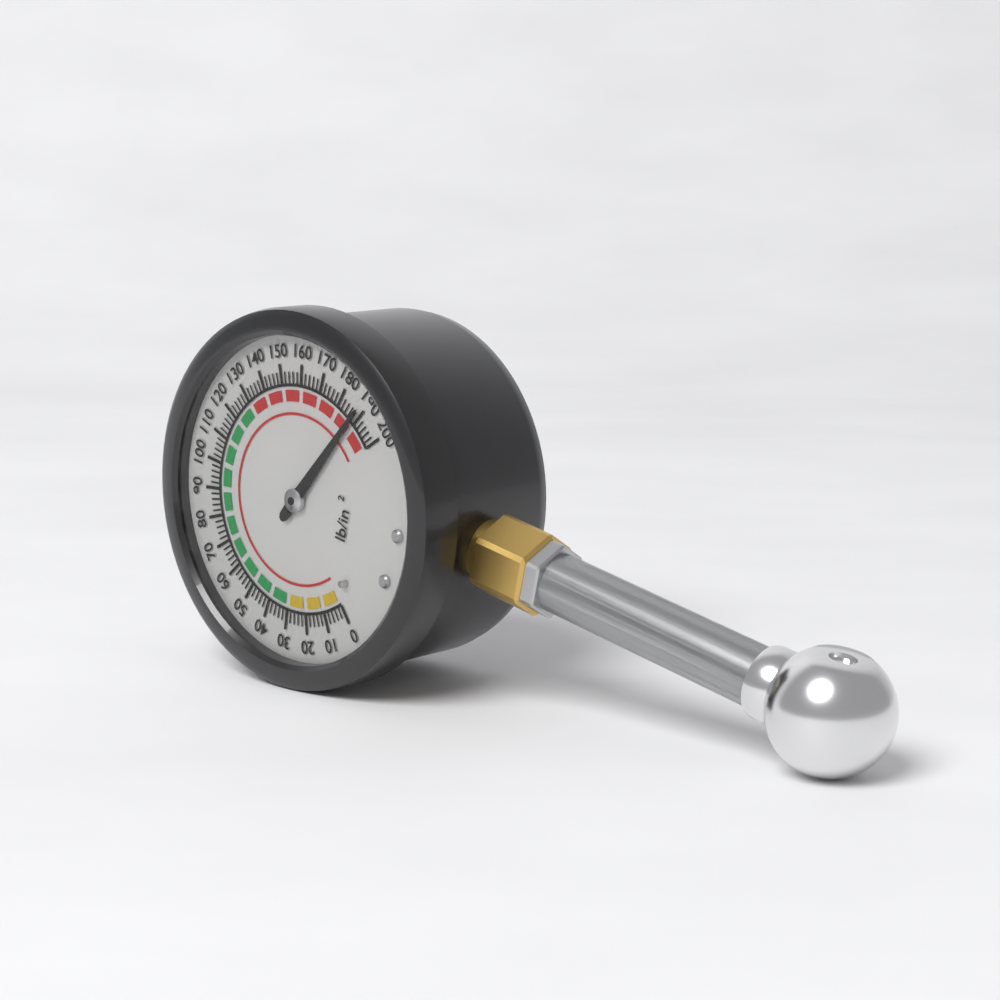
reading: 188 psi
